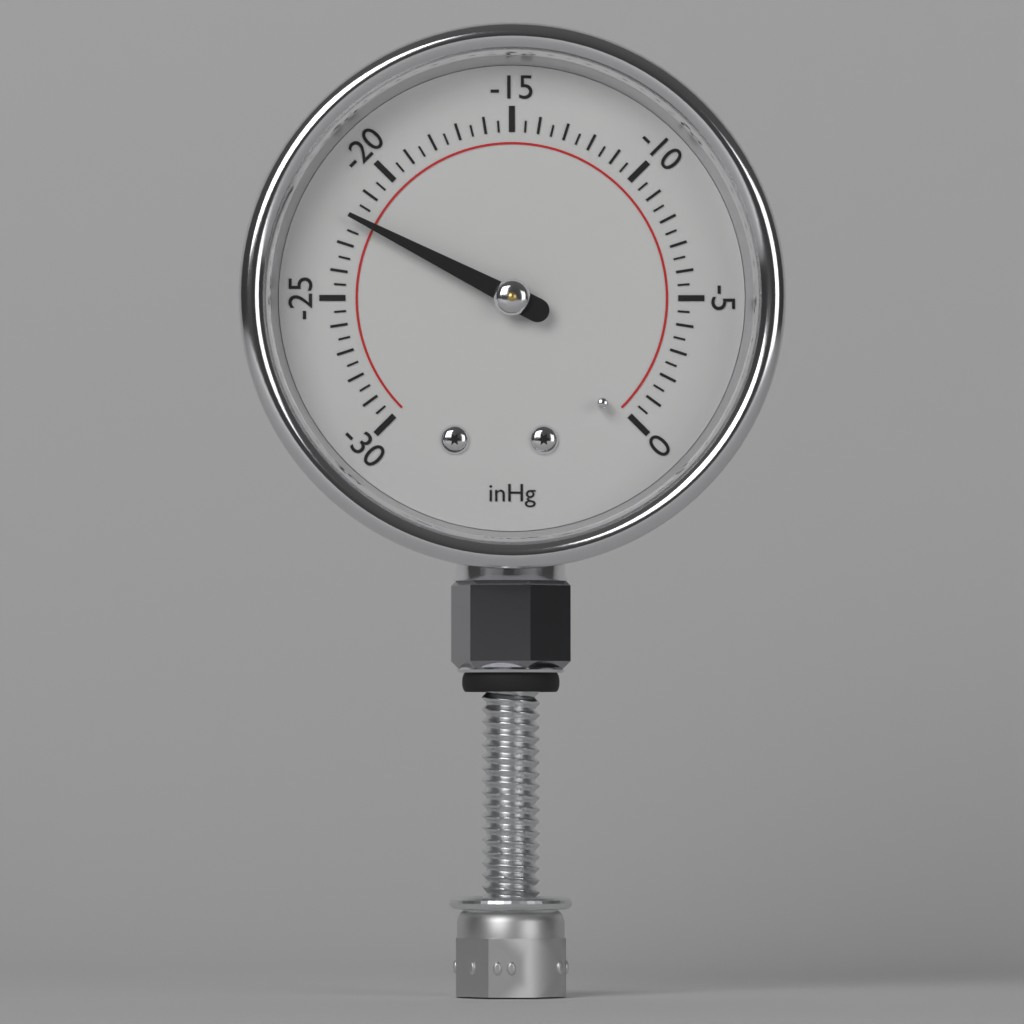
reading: -22.0 inHg
